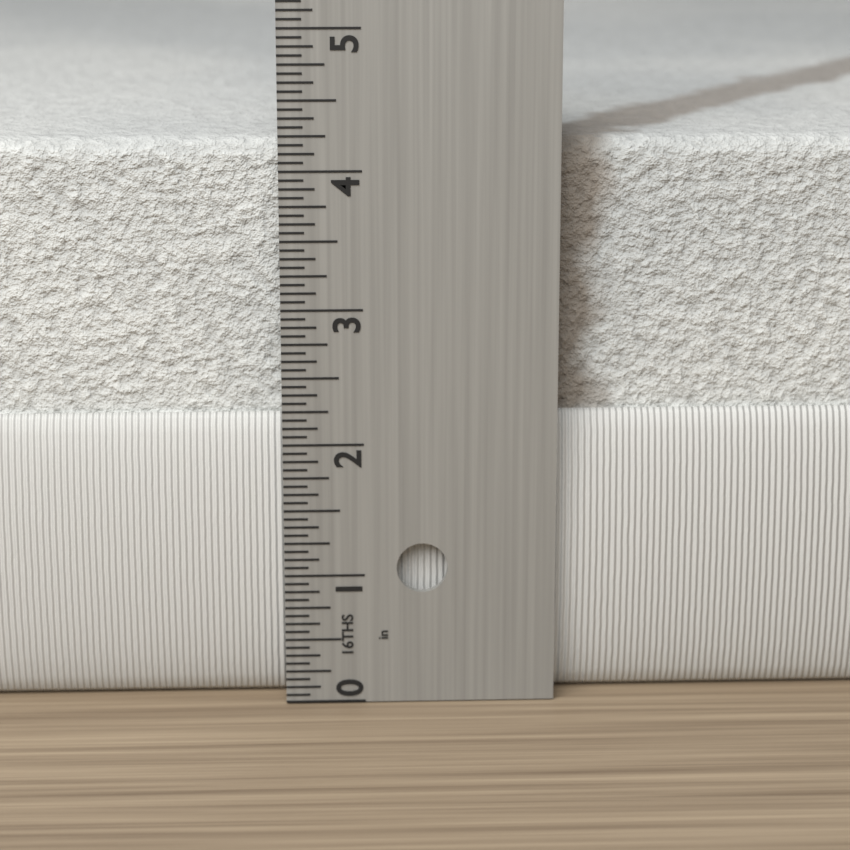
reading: 4.1875 in
